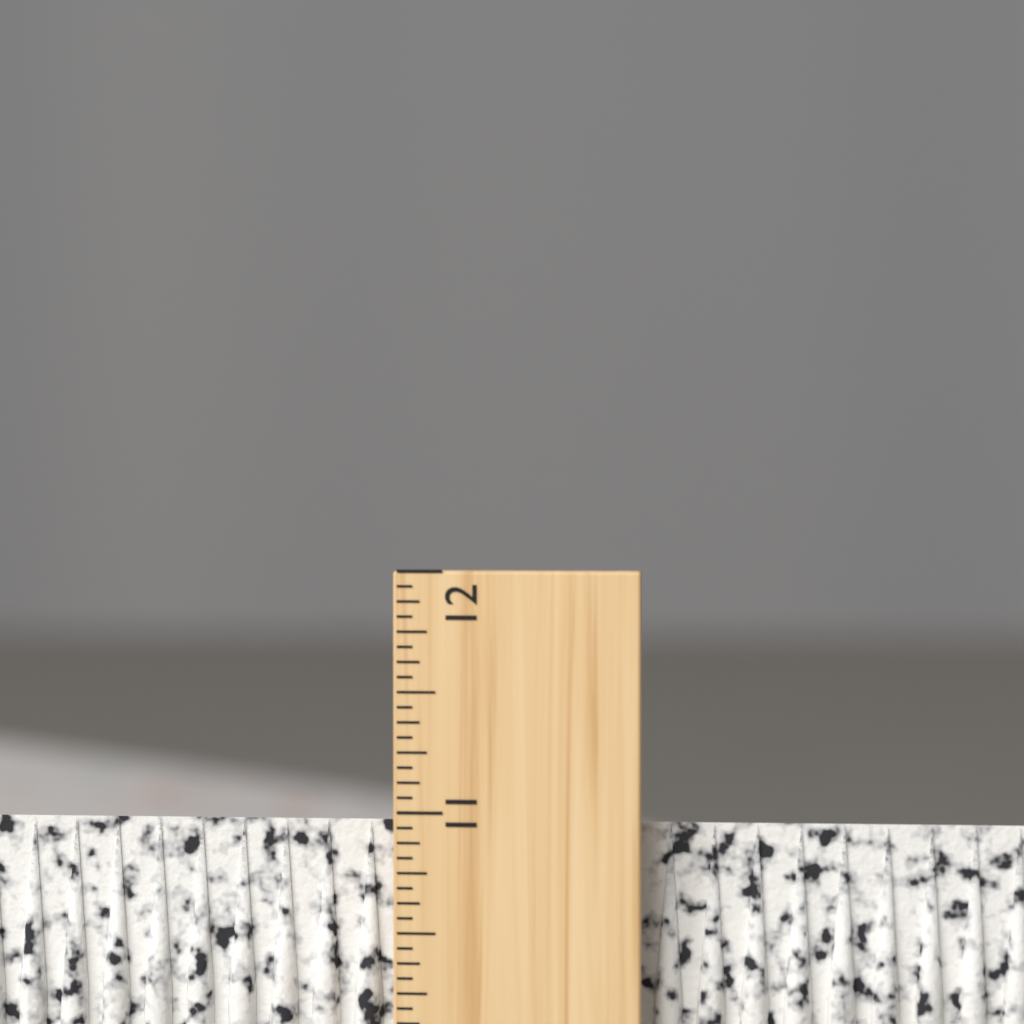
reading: 10.9375 inch
